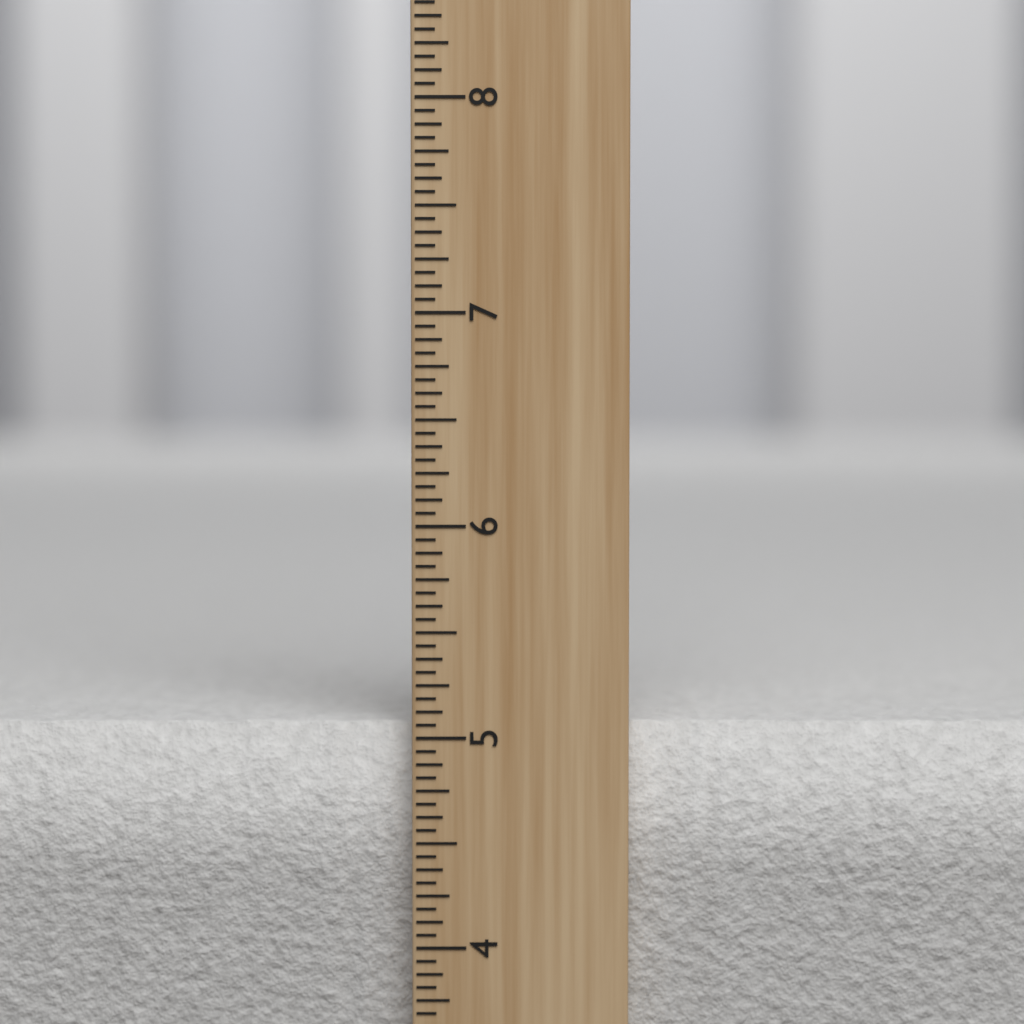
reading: 5.0625 inch
